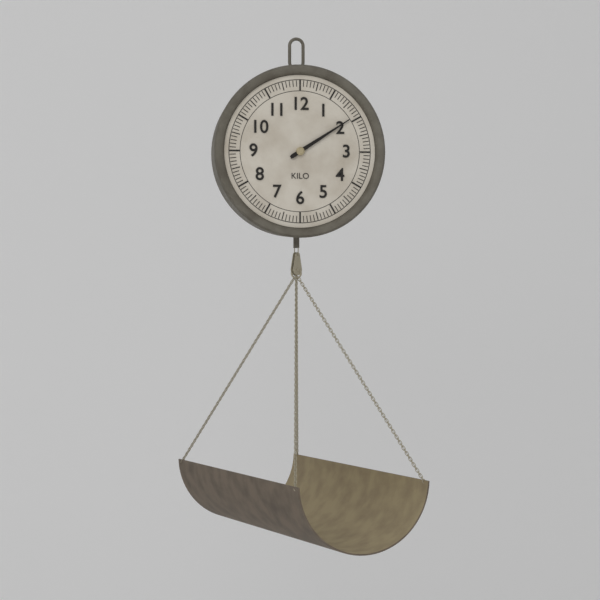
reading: 1.9 kg
